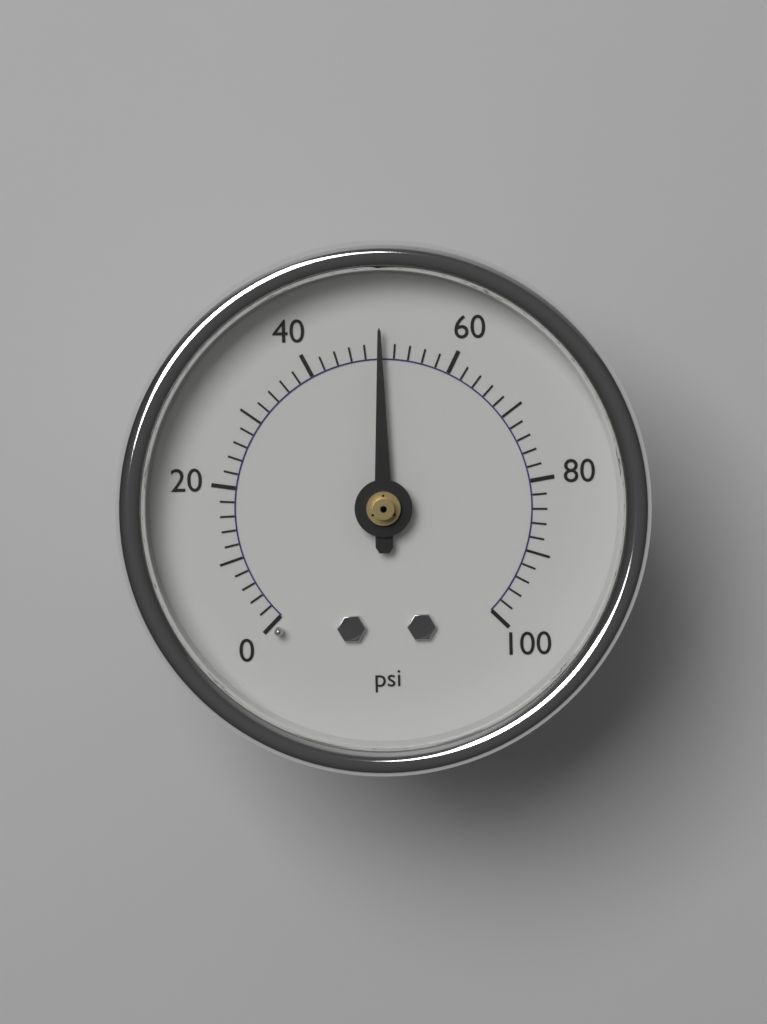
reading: 50 psi
